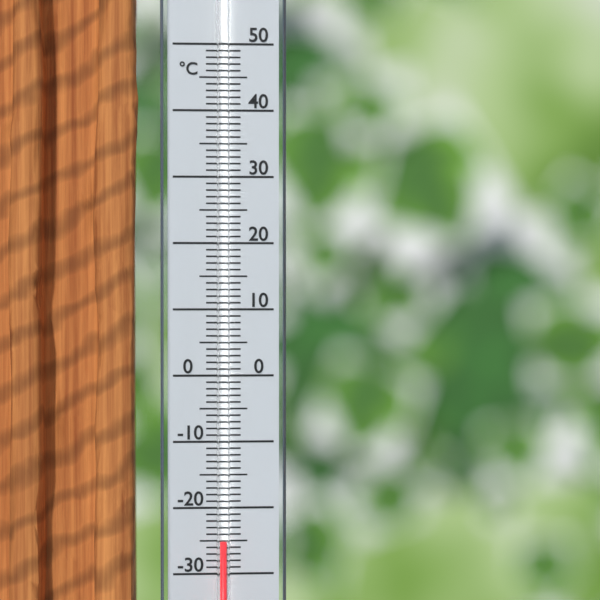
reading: -25 °C
